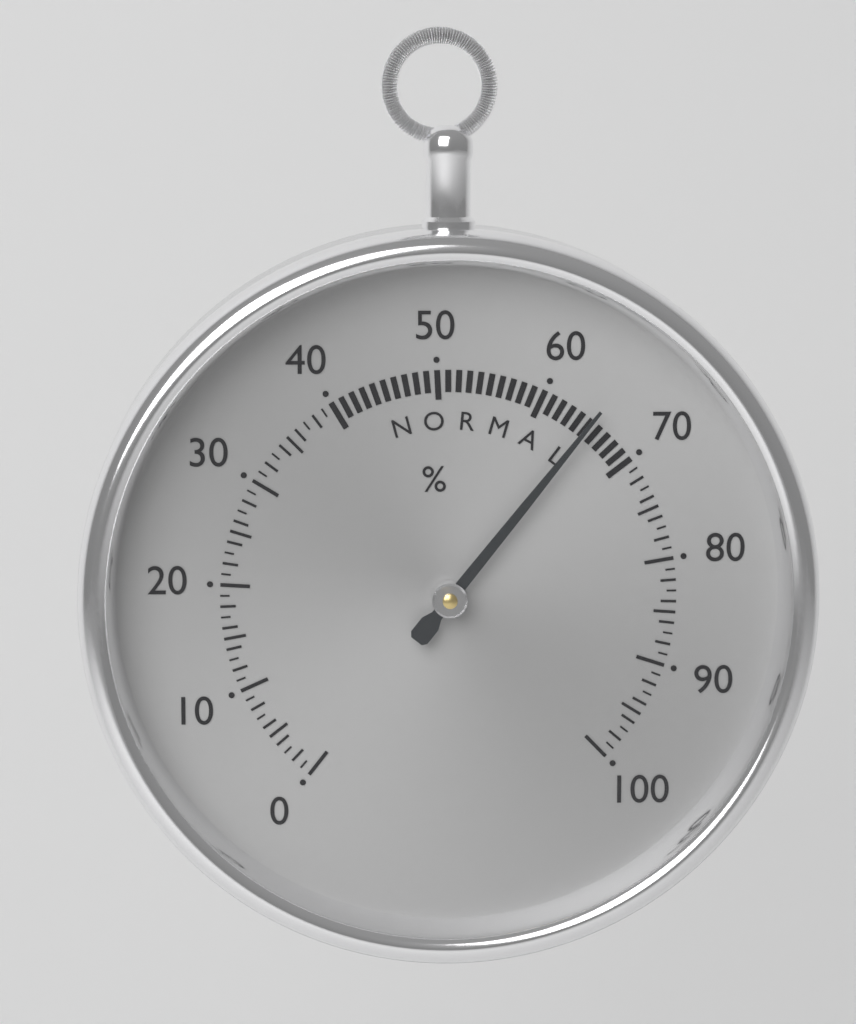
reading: 65 %
